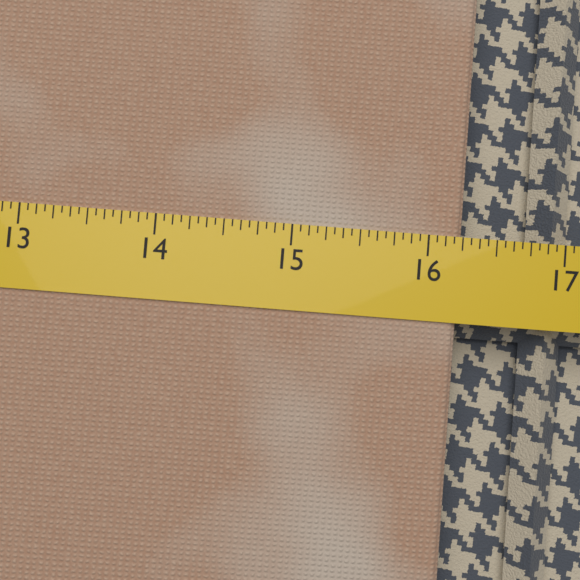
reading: 16.2500 (no unit)
